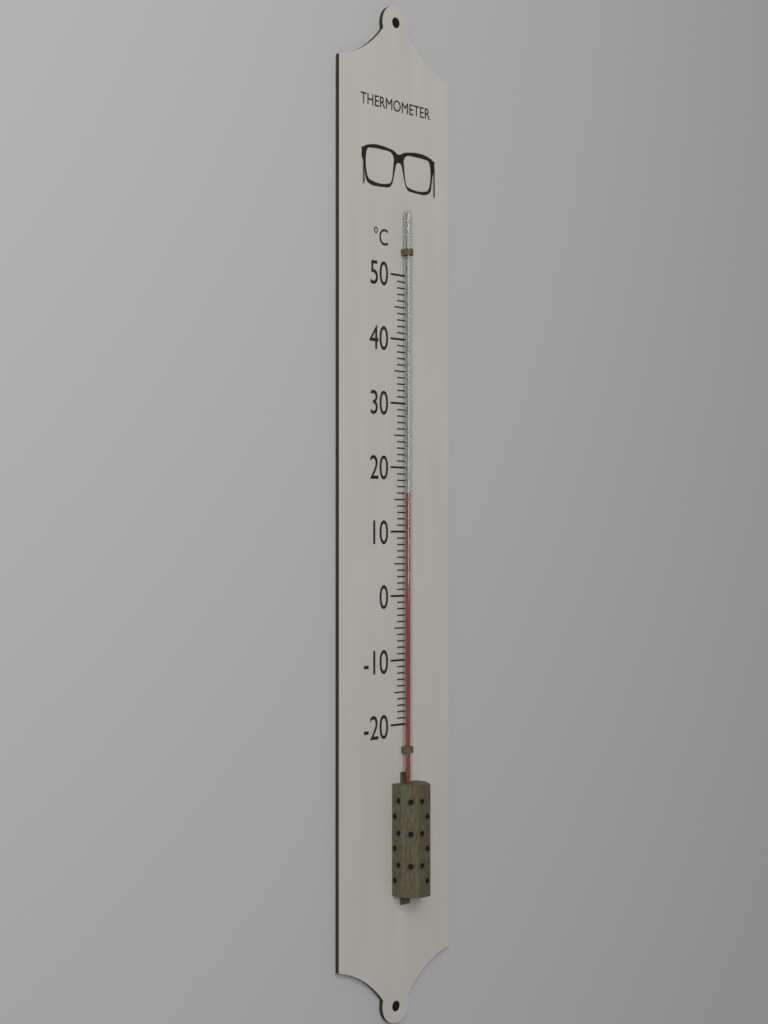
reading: 16 °C
